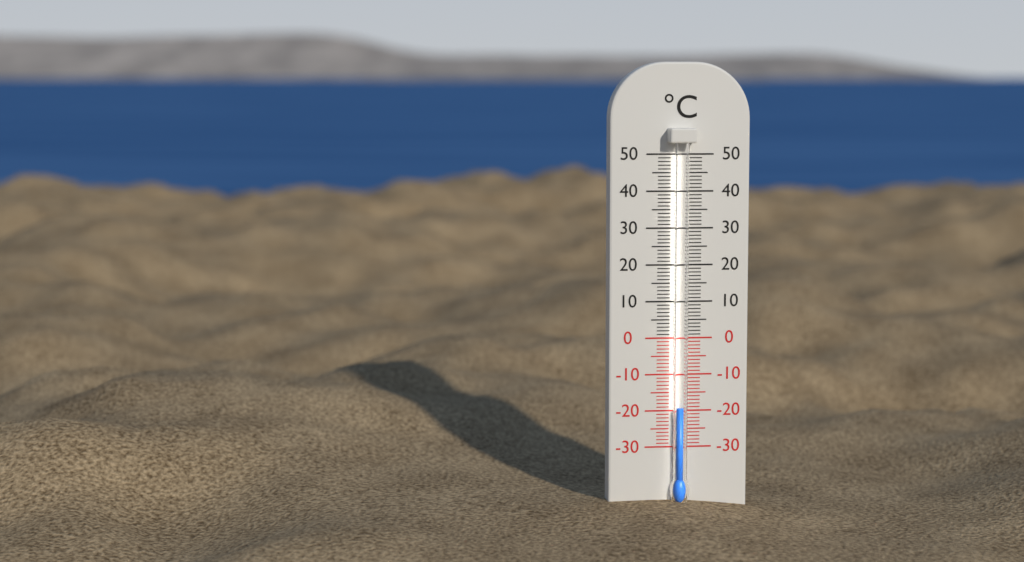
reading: -19 °C
